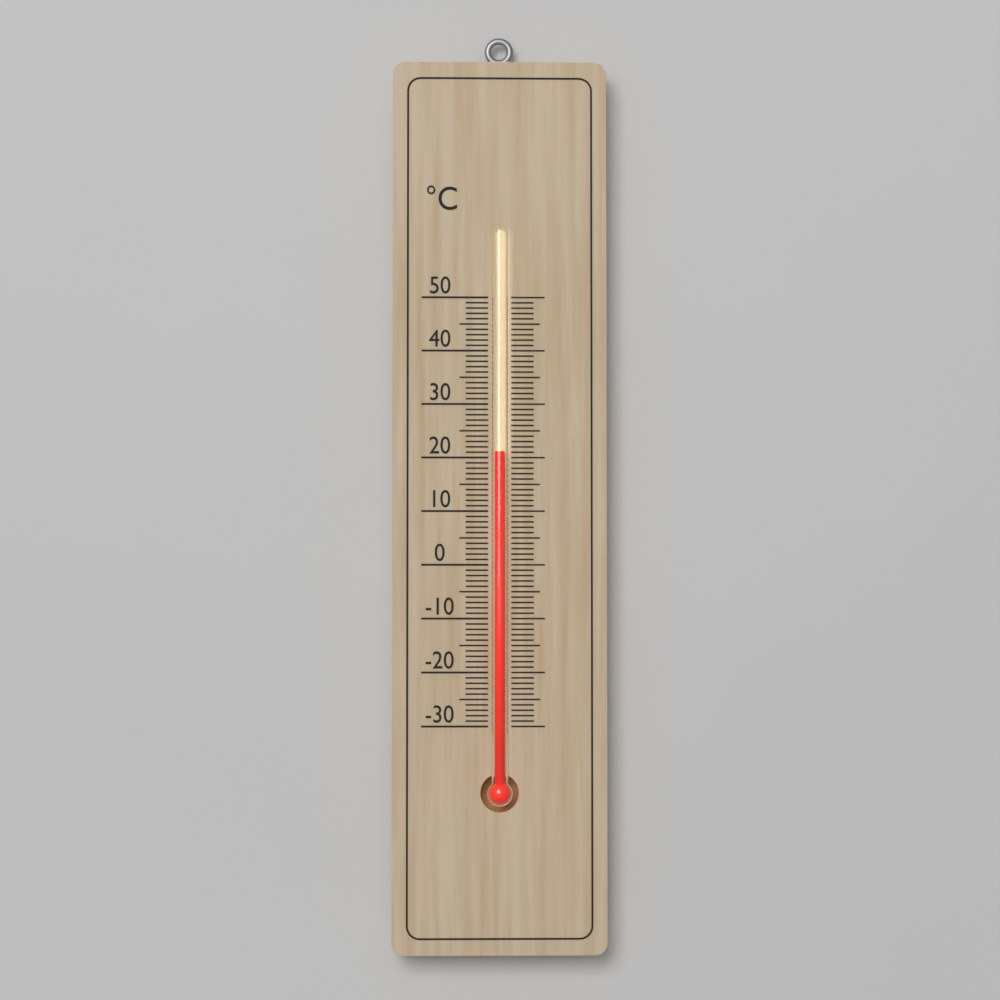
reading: 21 °C
